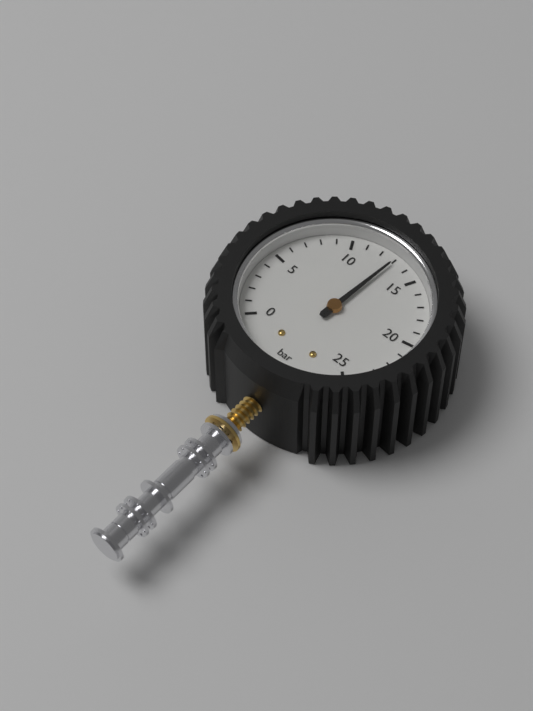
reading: 13 bar
